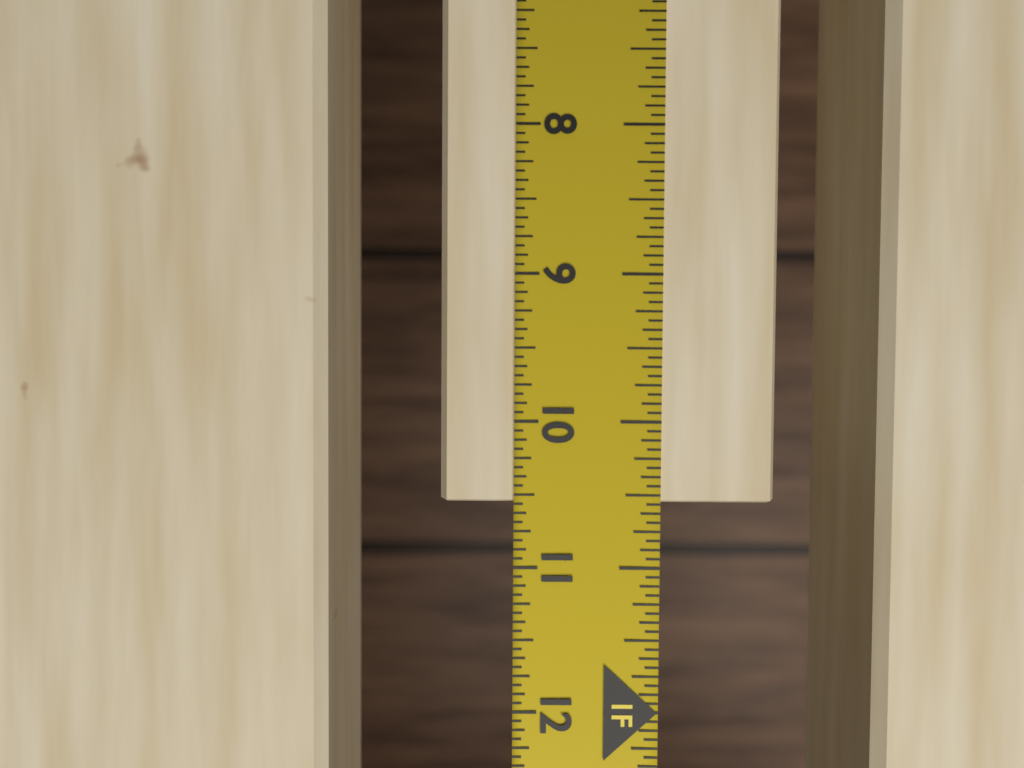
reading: 10.5625 in
